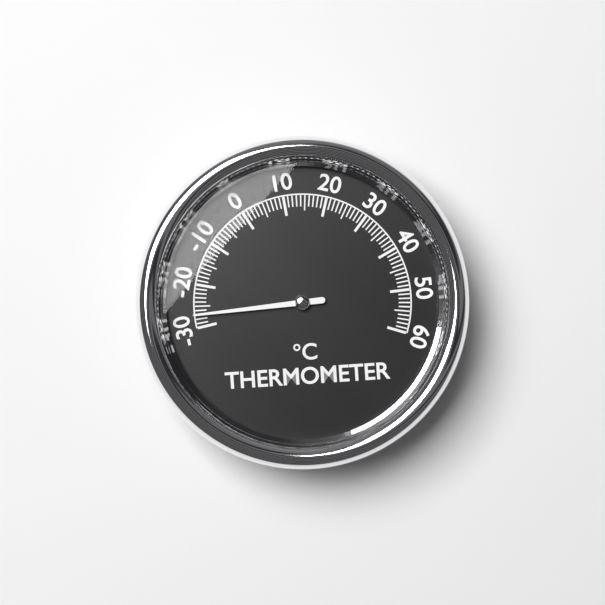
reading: -27 °C
